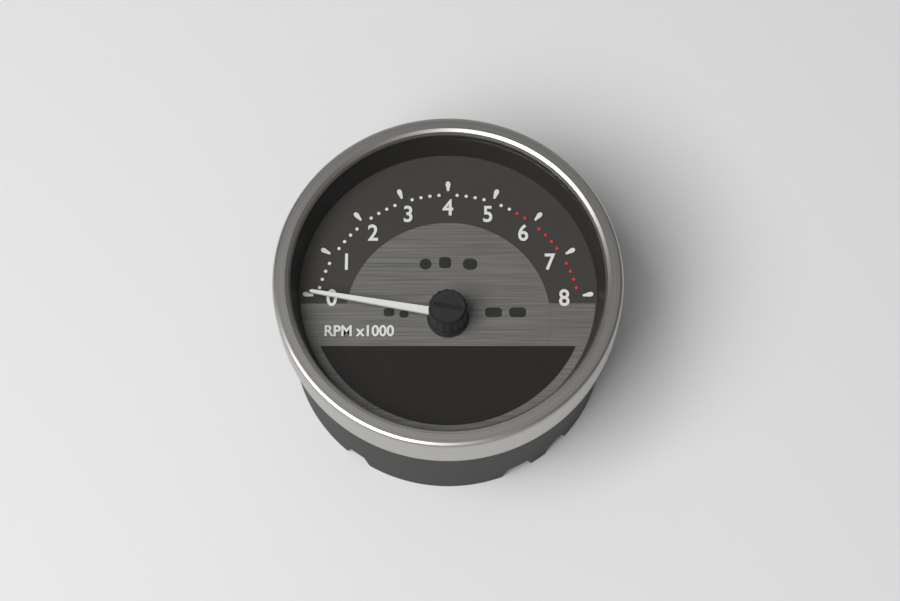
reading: 0 RPM
